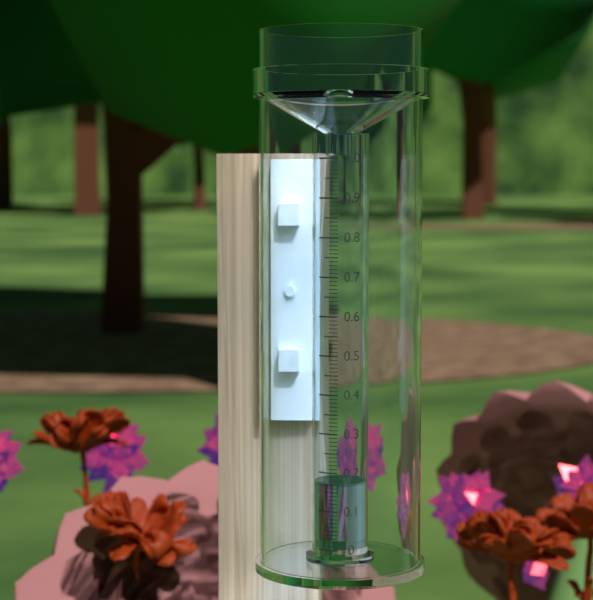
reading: 0.17 (no unit)
